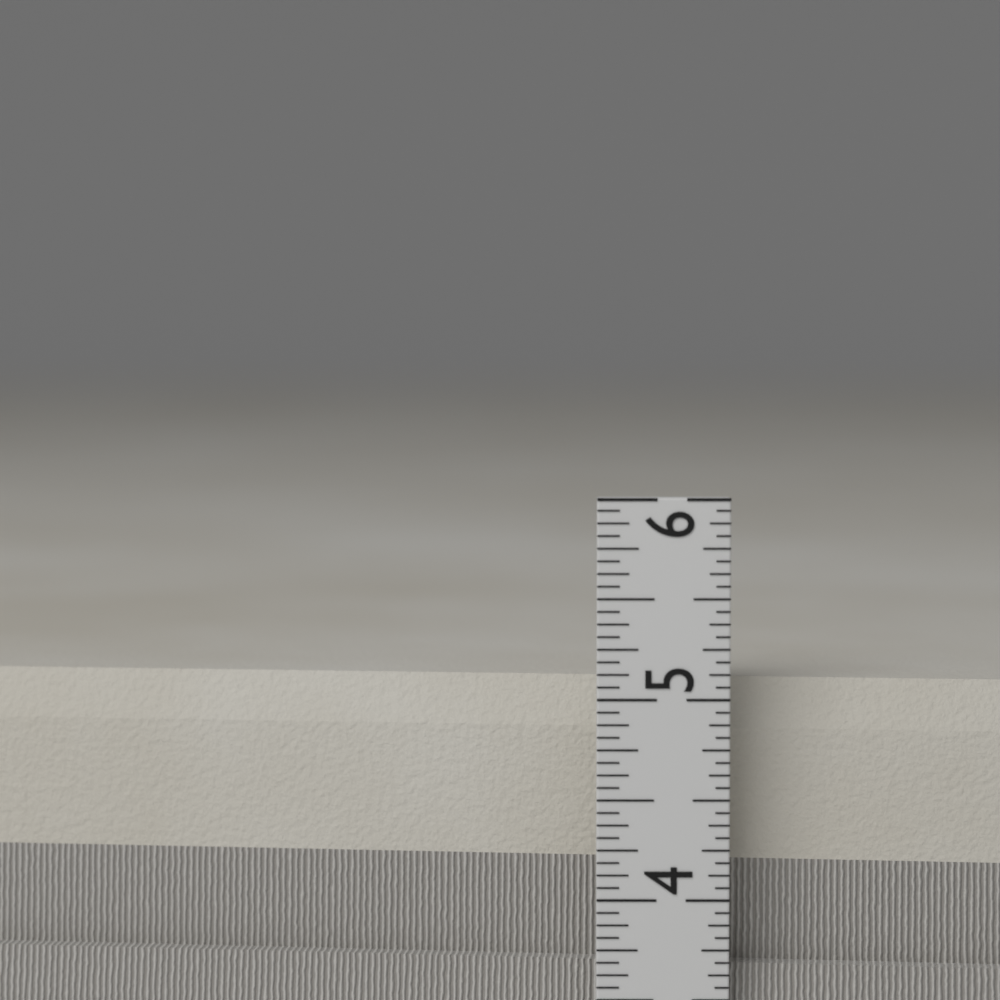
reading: 5.0625 in
